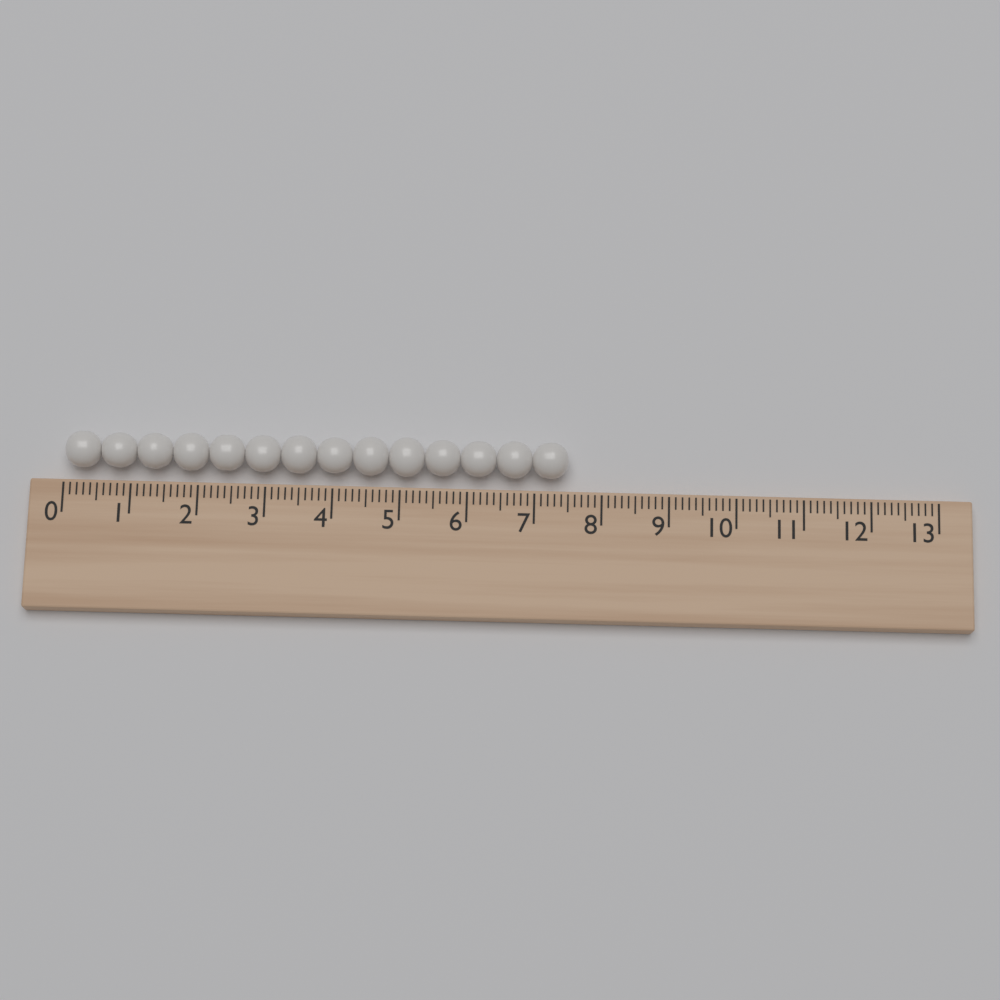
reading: 7.5 (no unit)
